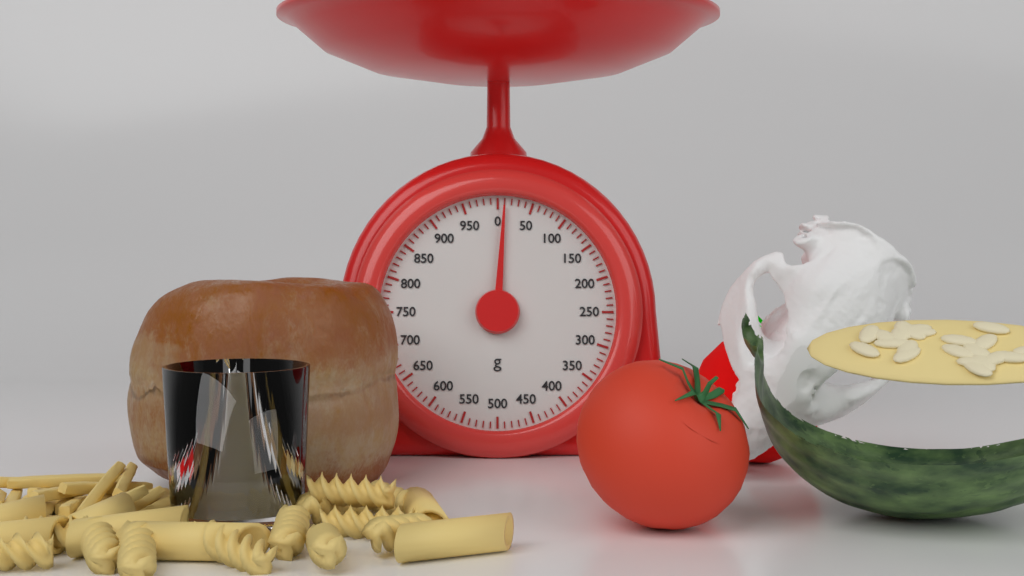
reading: 10 g
